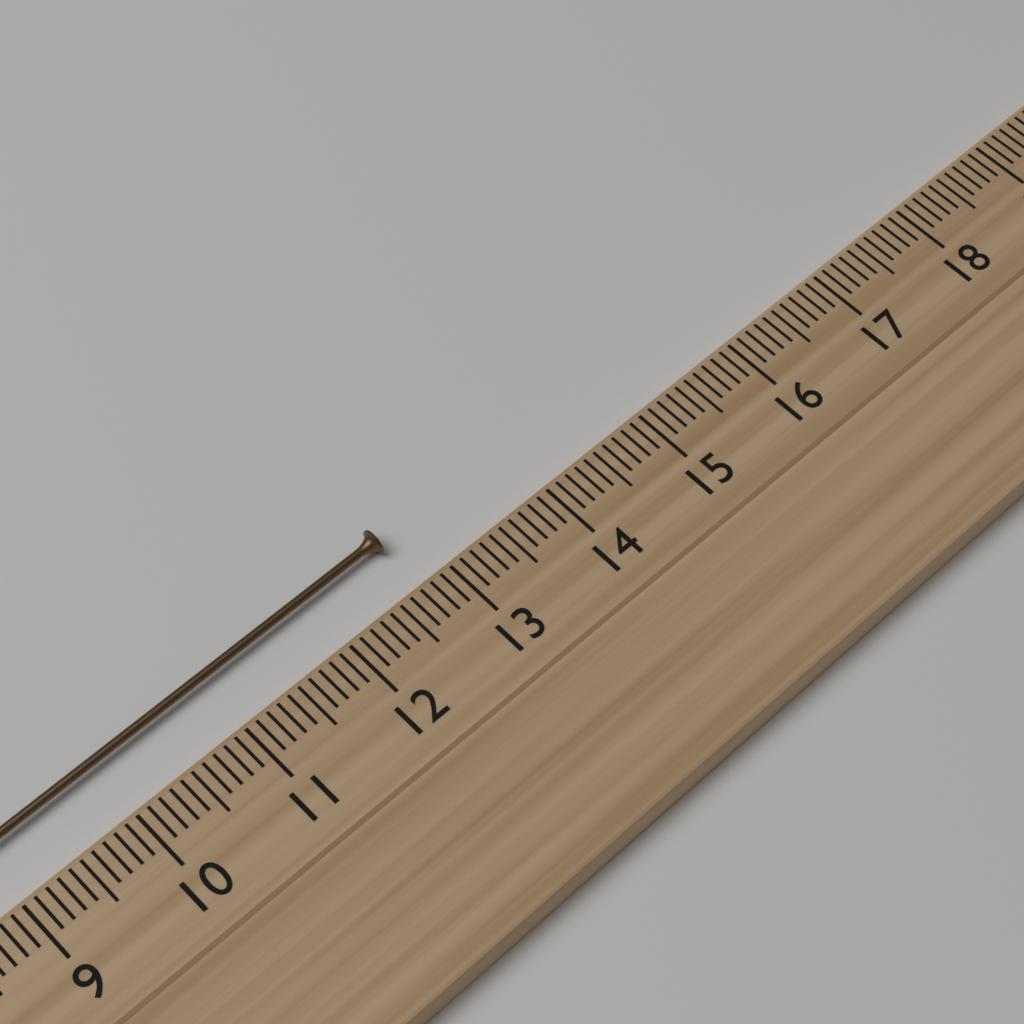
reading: 12.8 cm
